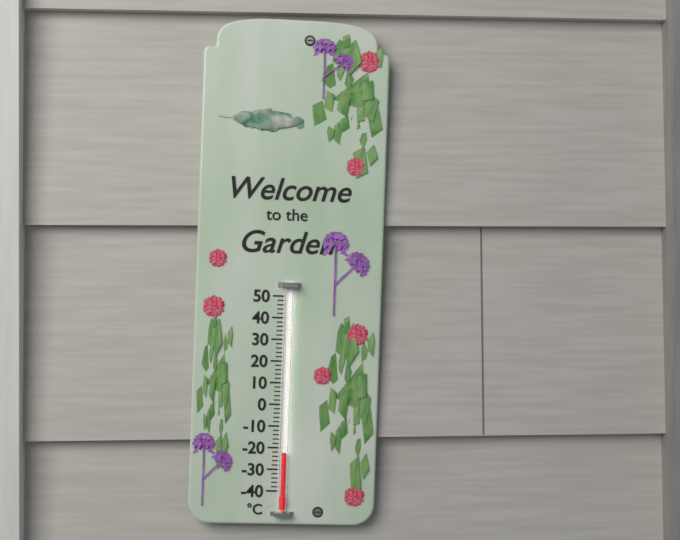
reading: -22 °C
